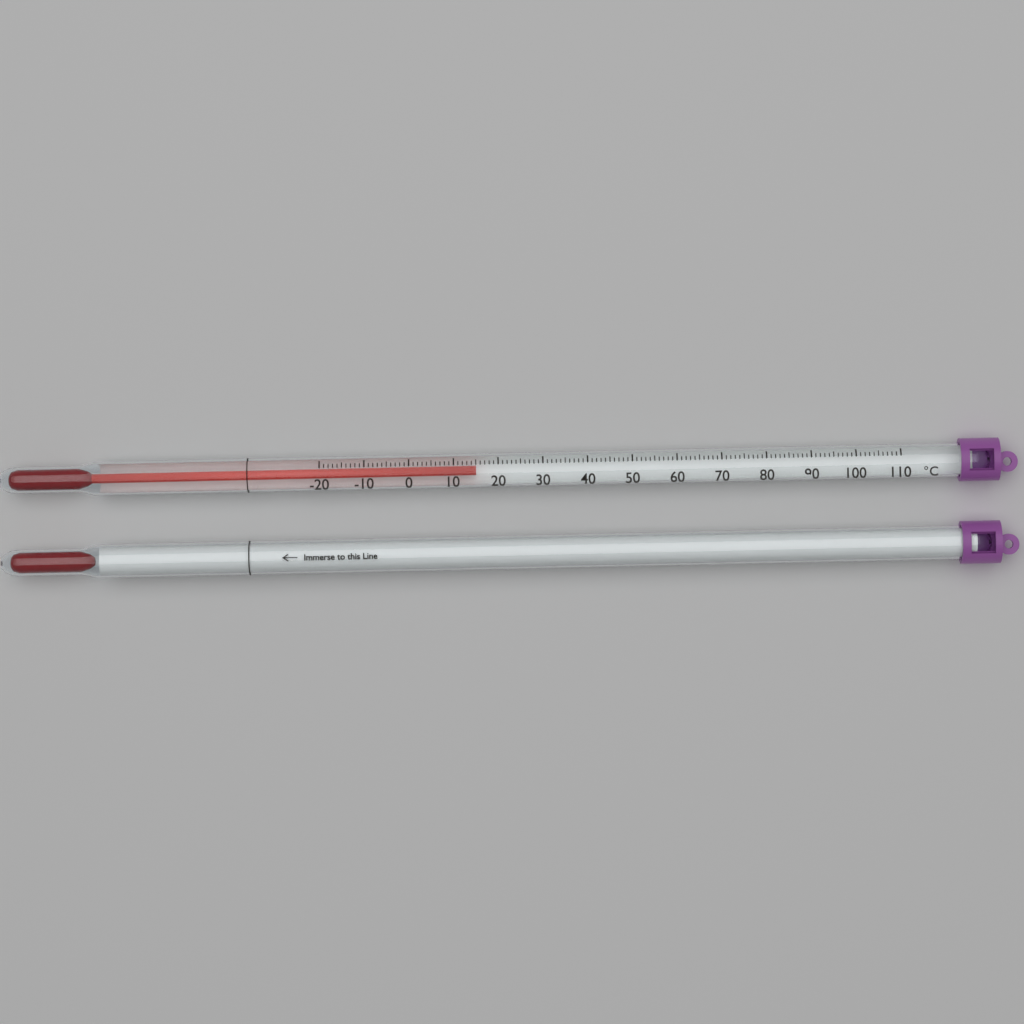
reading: 15 °C
